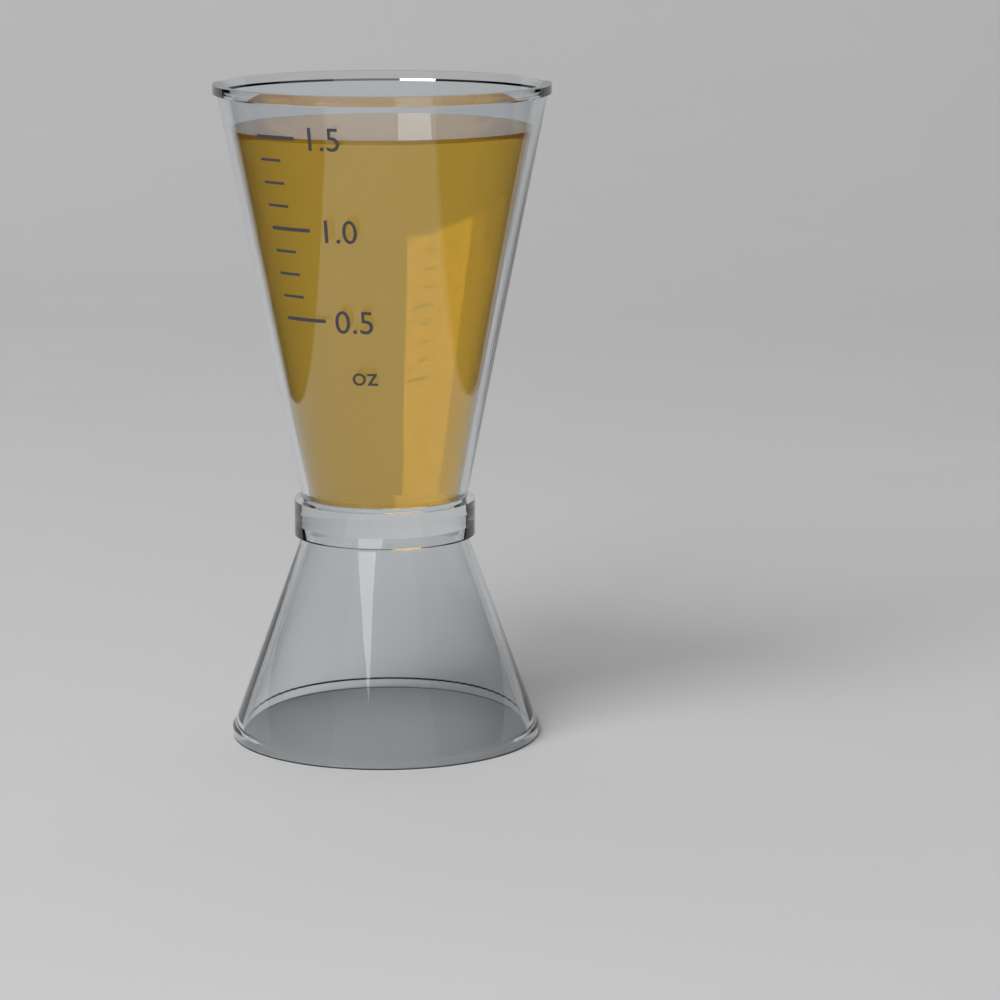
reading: 1.500 oz
